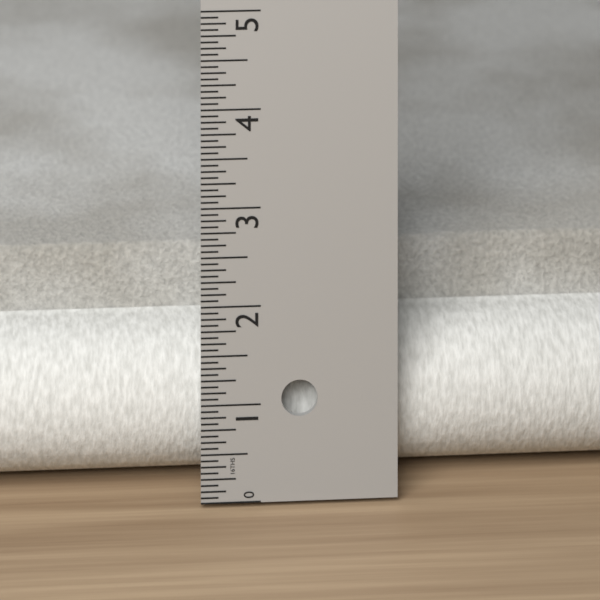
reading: 2.1250 in
